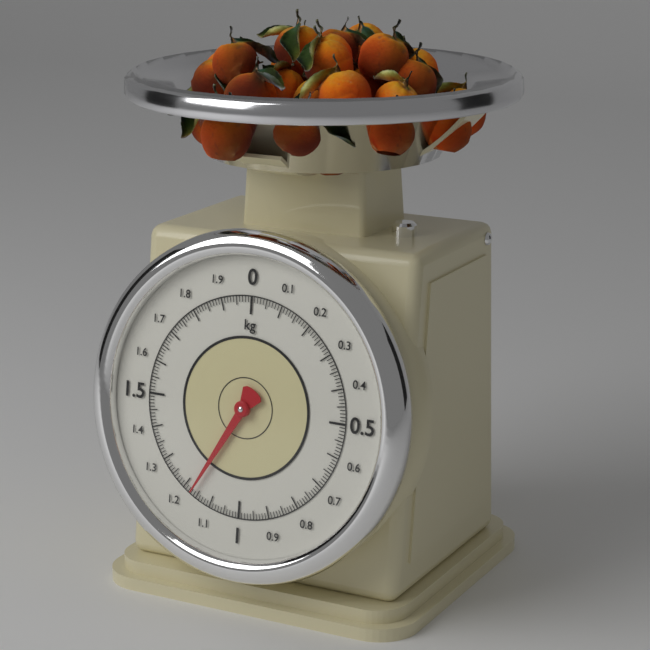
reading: 1.17 kg
